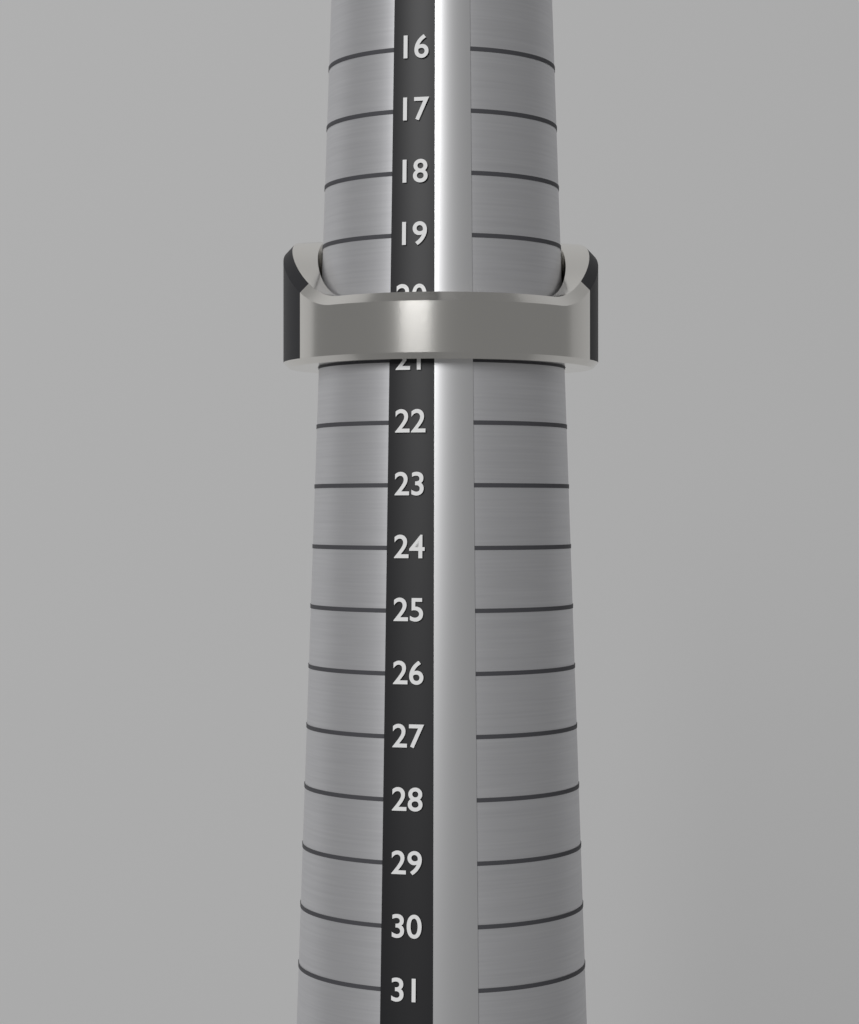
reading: 21 (no unit)
